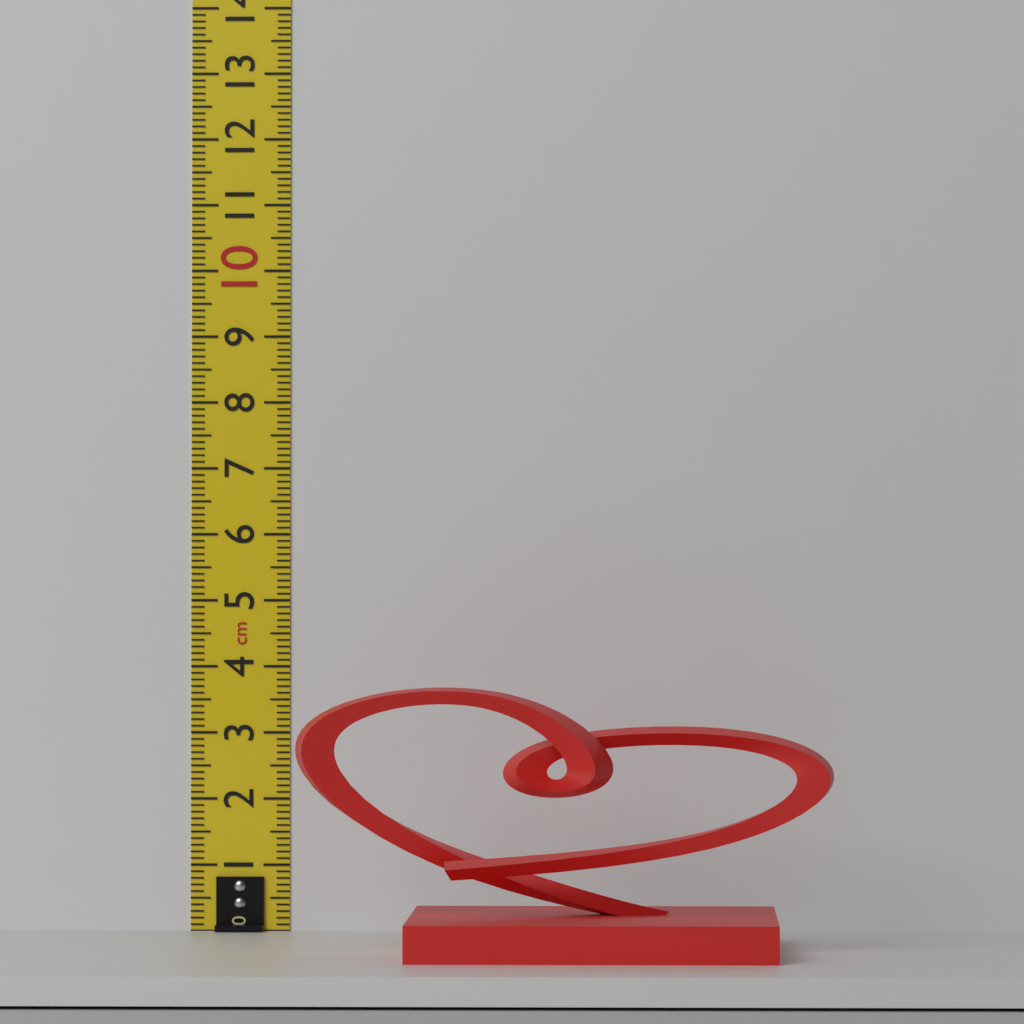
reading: 3.8 cm
